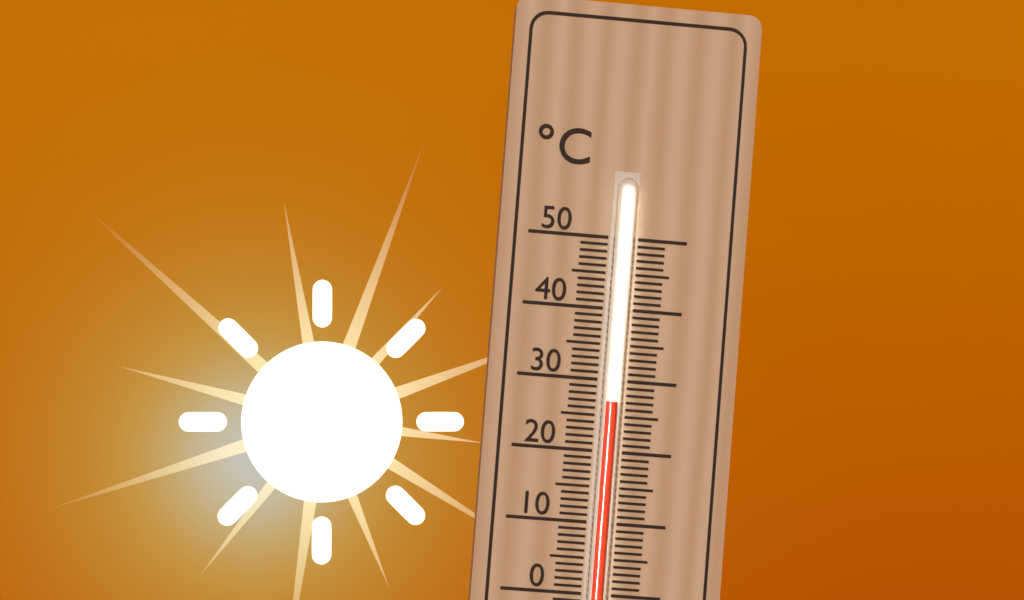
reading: 27 °C
